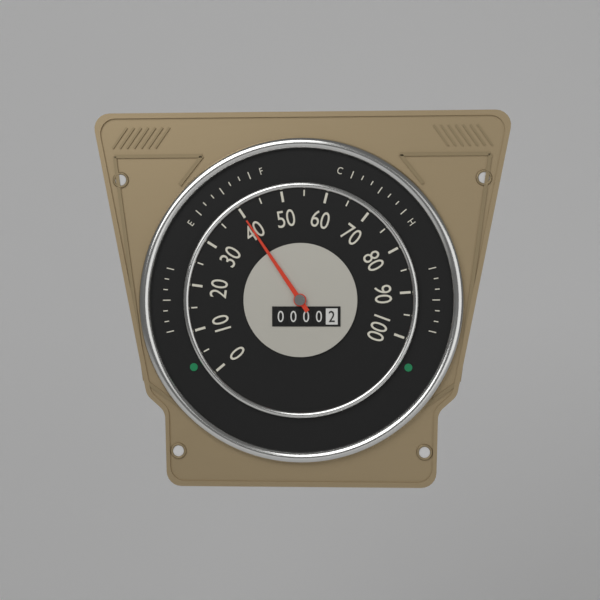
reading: 40 (no unit)
